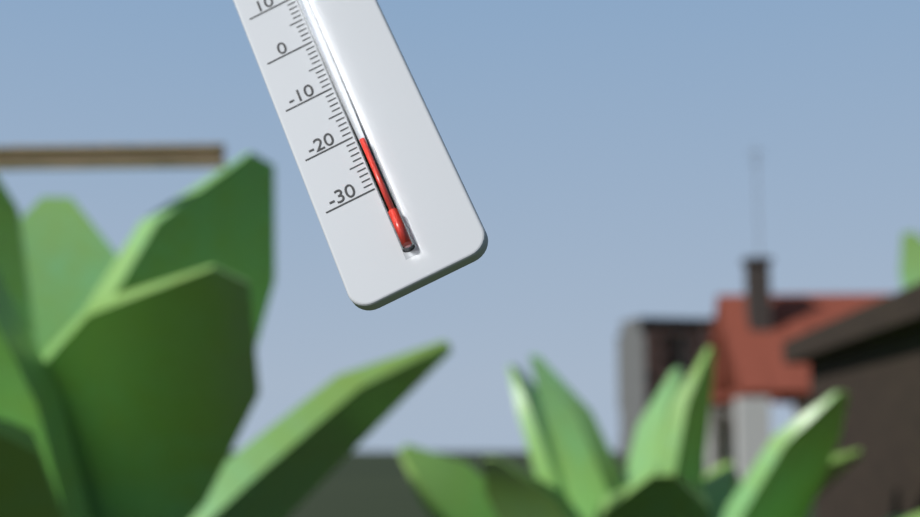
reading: -22 °C
